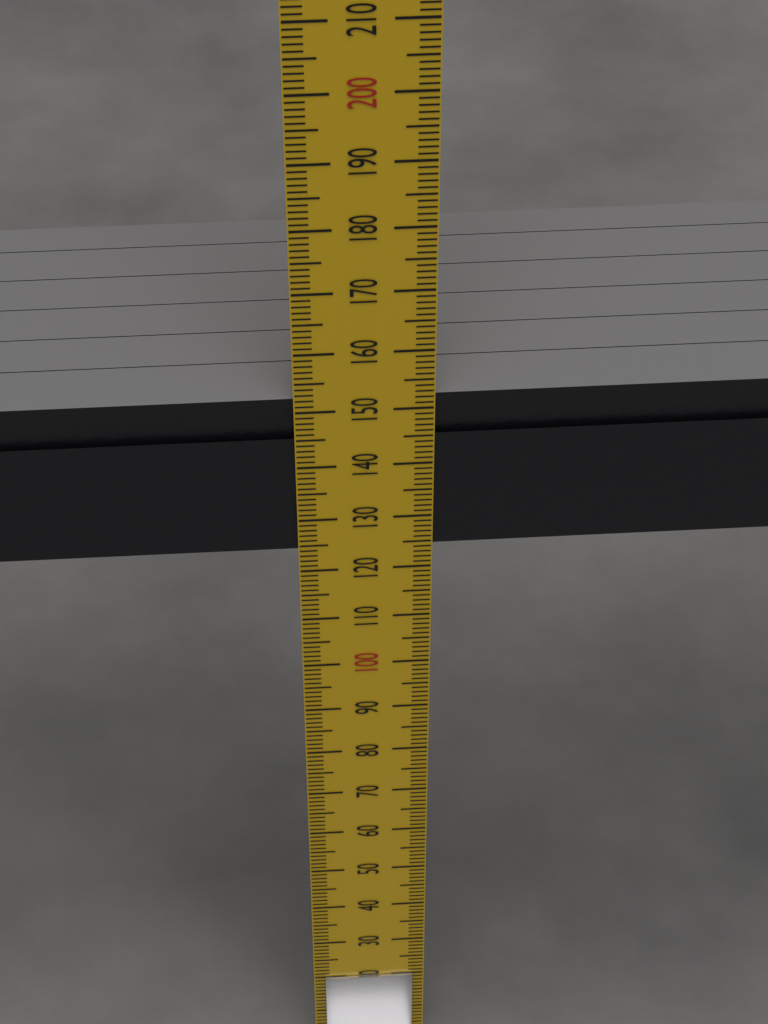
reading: 152 mm
